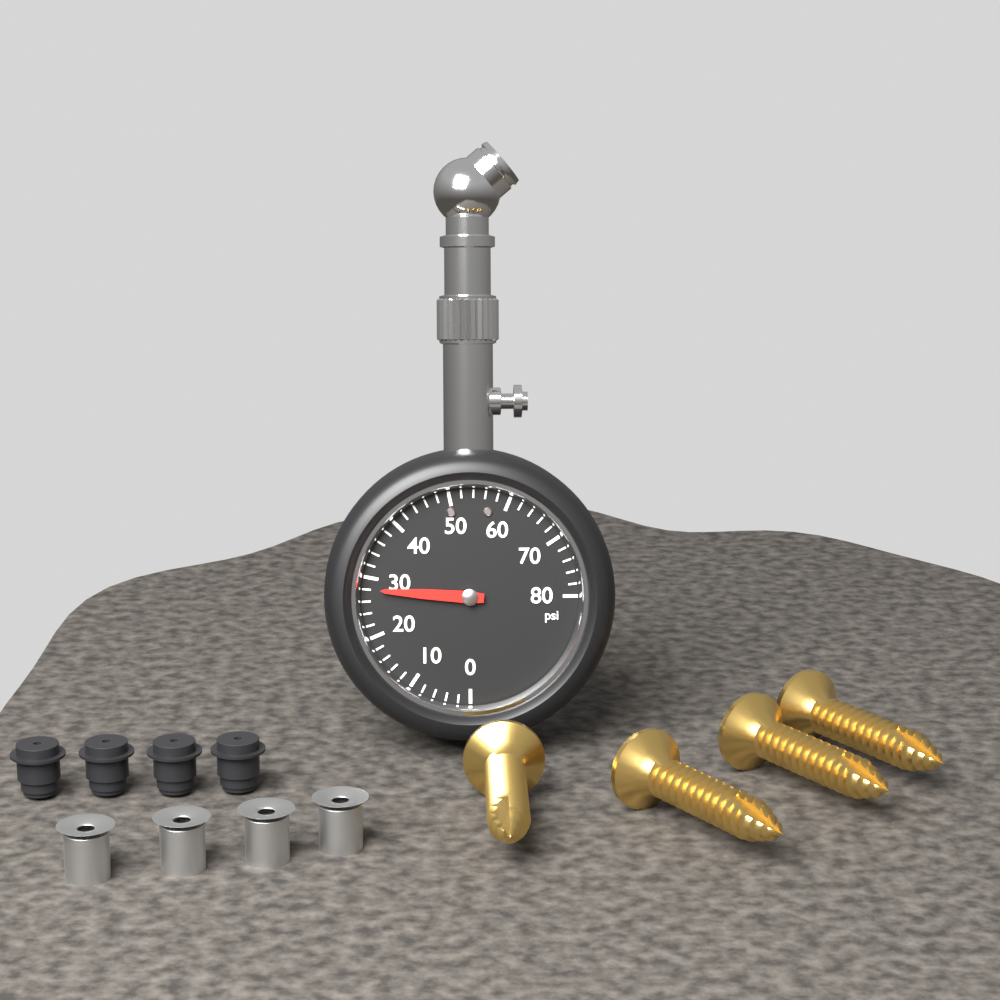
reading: 28 psi
